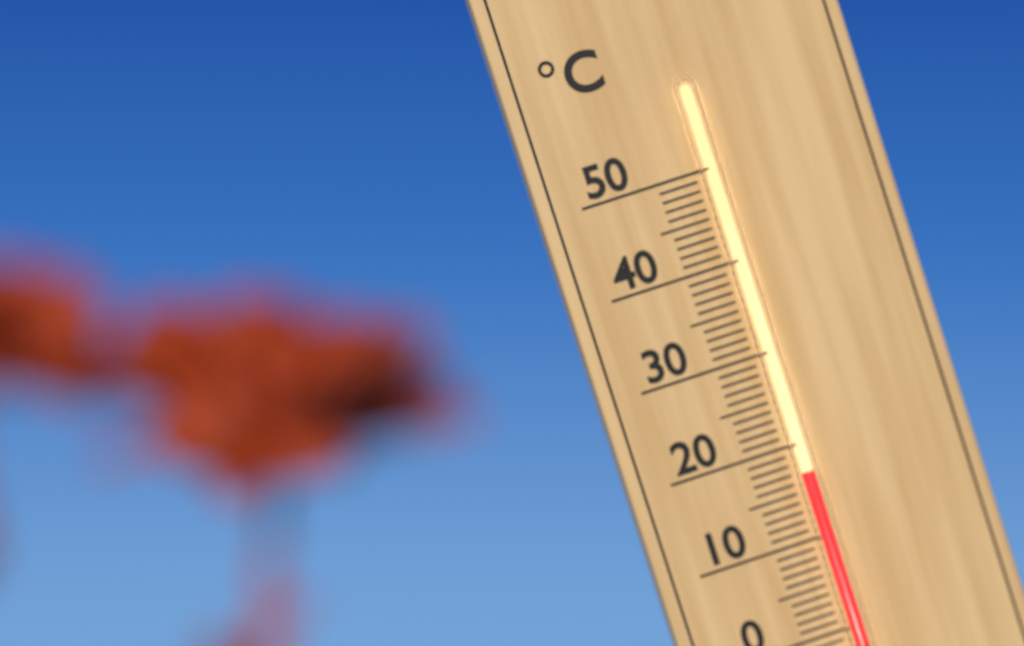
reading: 17 °C
